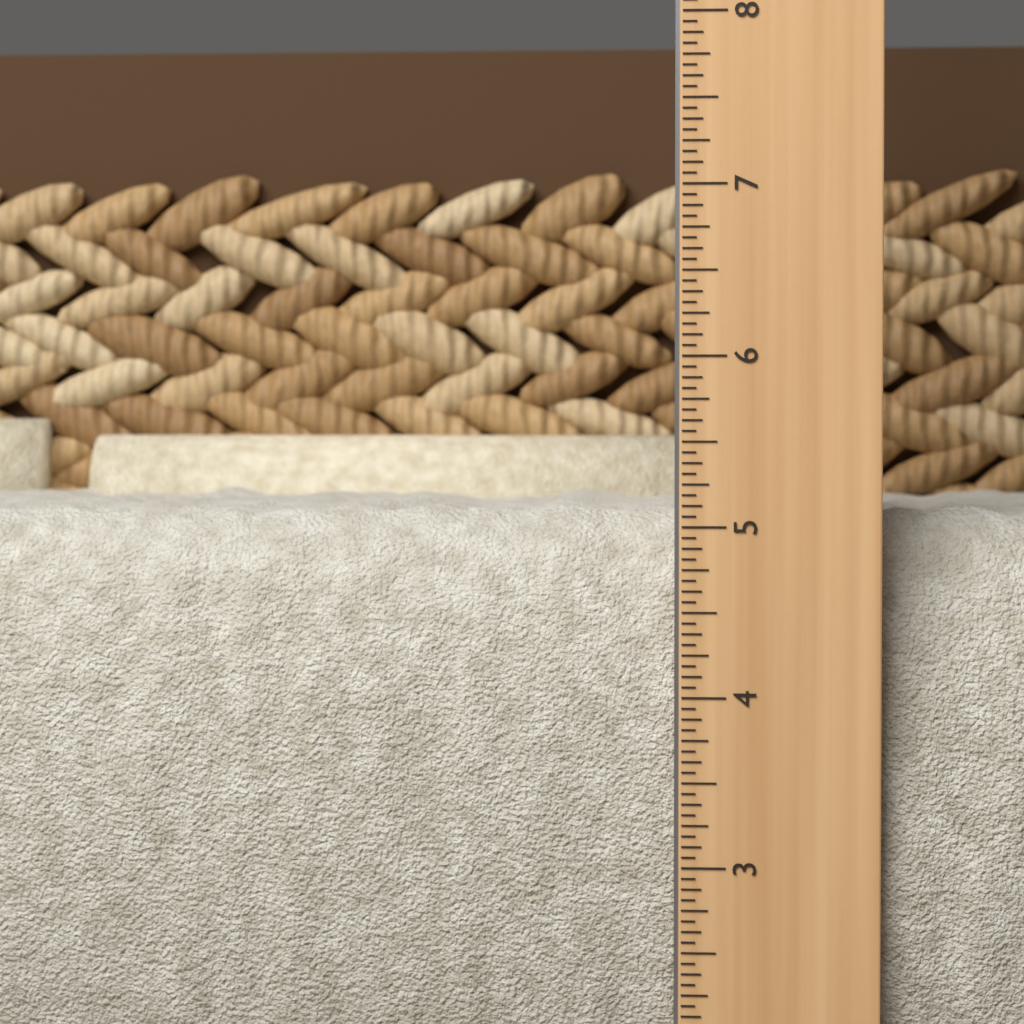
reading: 5.1250 in
